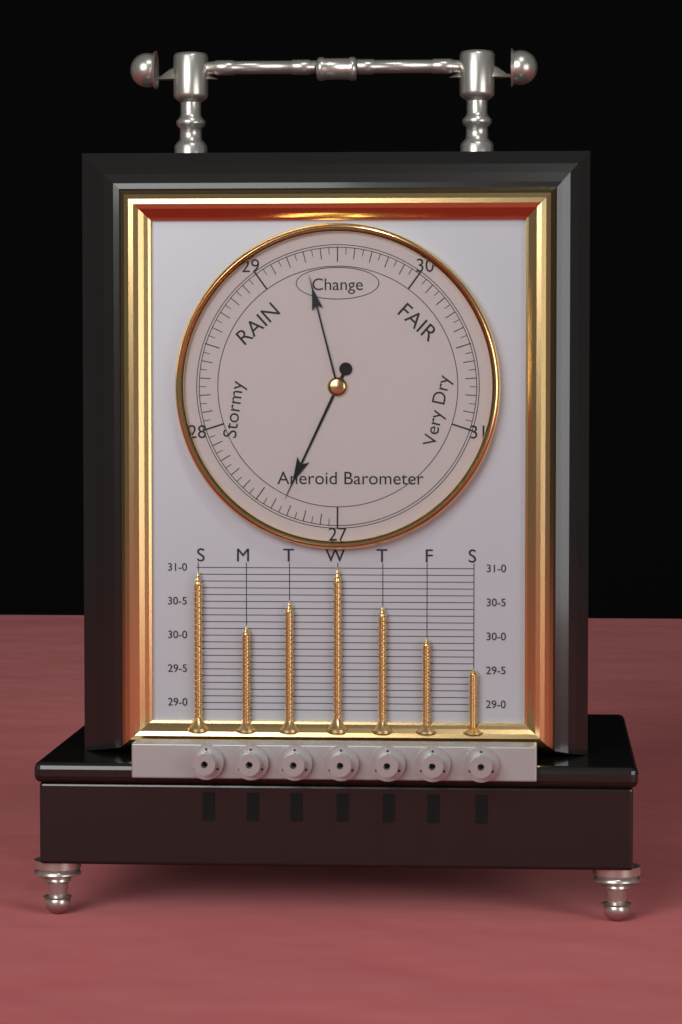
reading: 27.35 (no unit)
